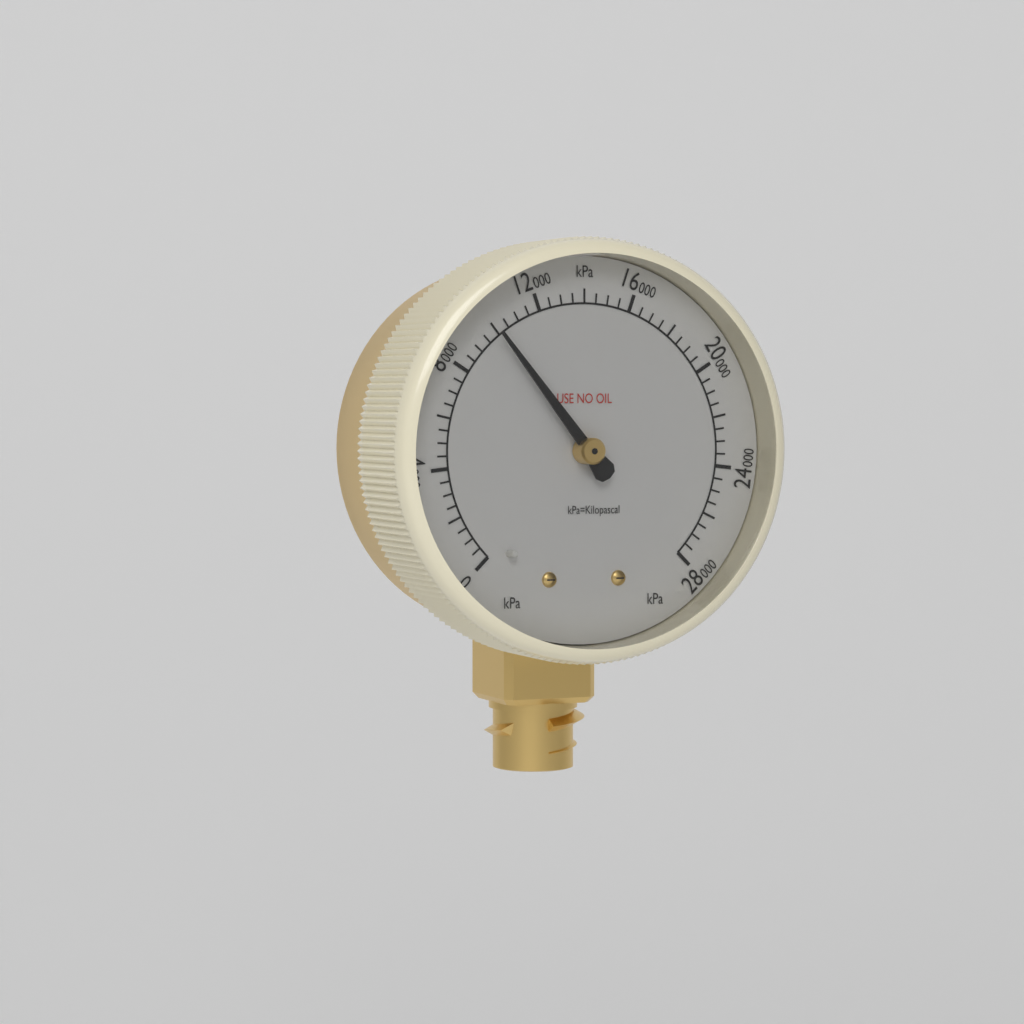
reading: 10000 kPa
